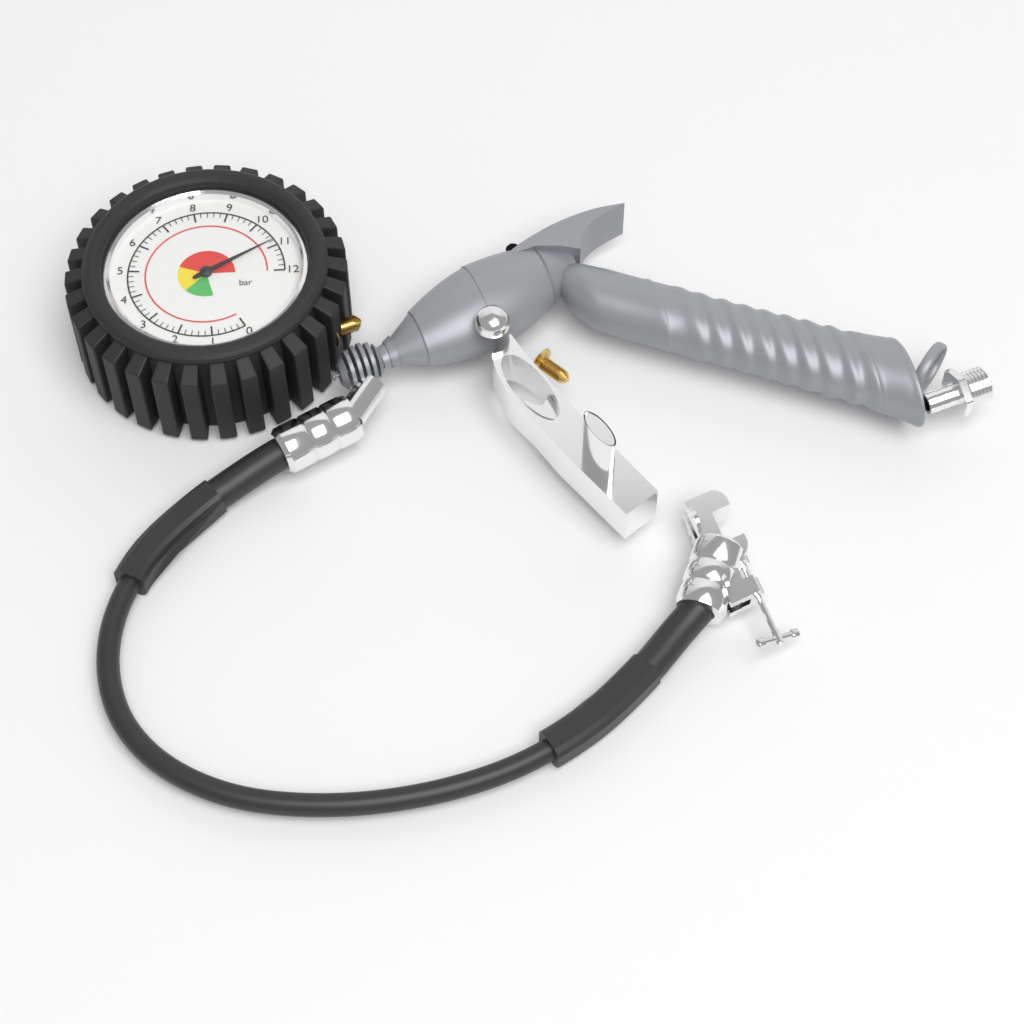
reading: 10.8 bar
